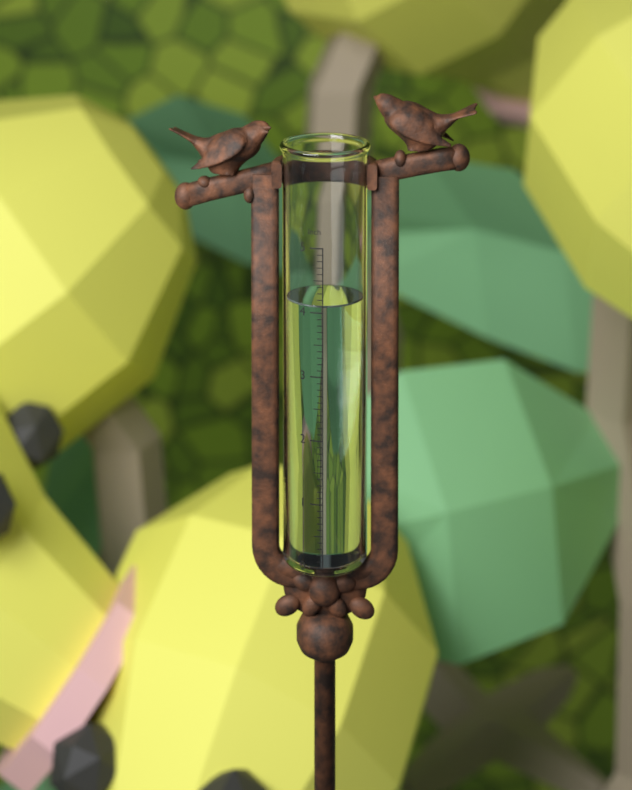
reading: 4.1 in
